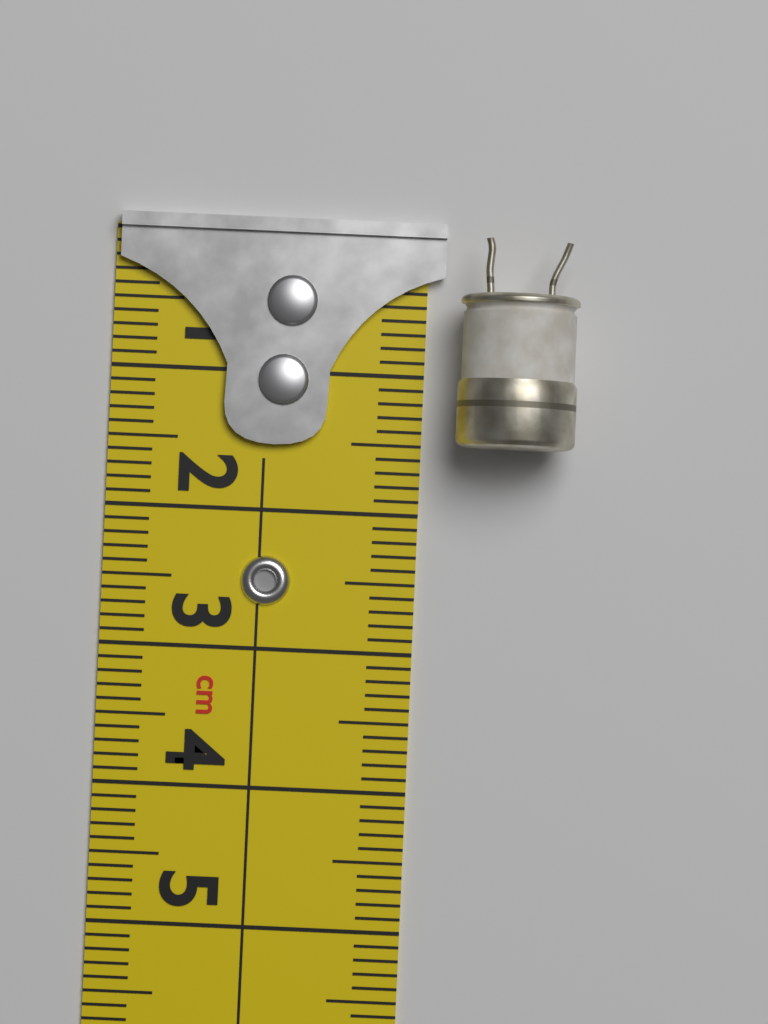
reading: 1.5 cm
